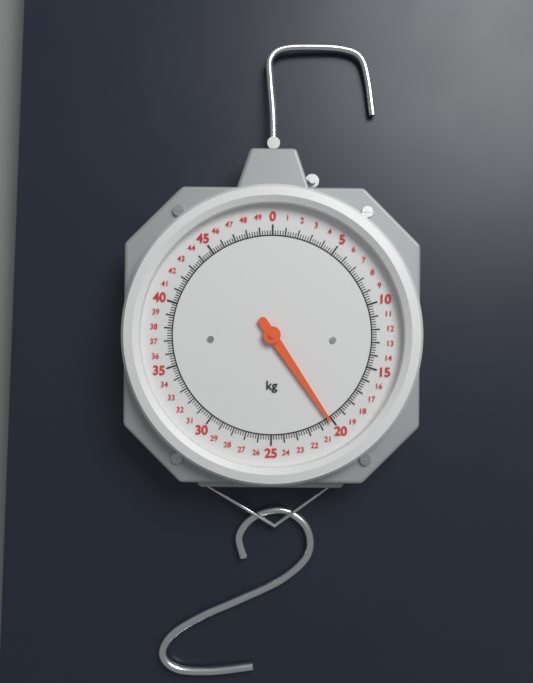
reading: 20.2 kg
